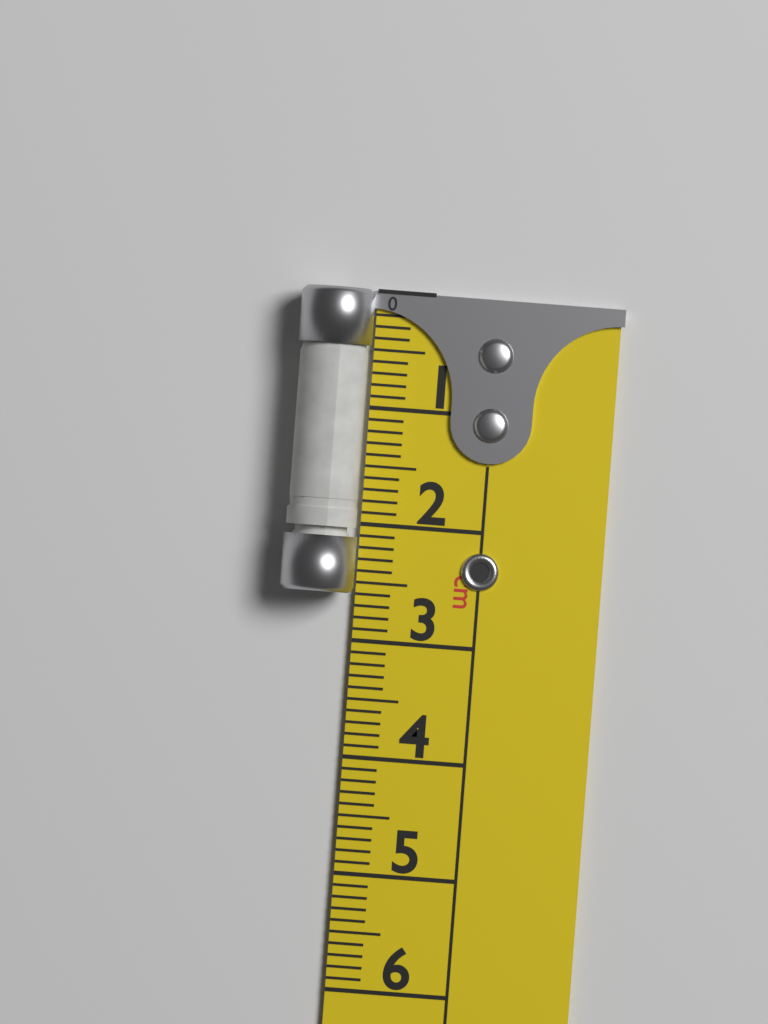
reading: 2.6 cm
